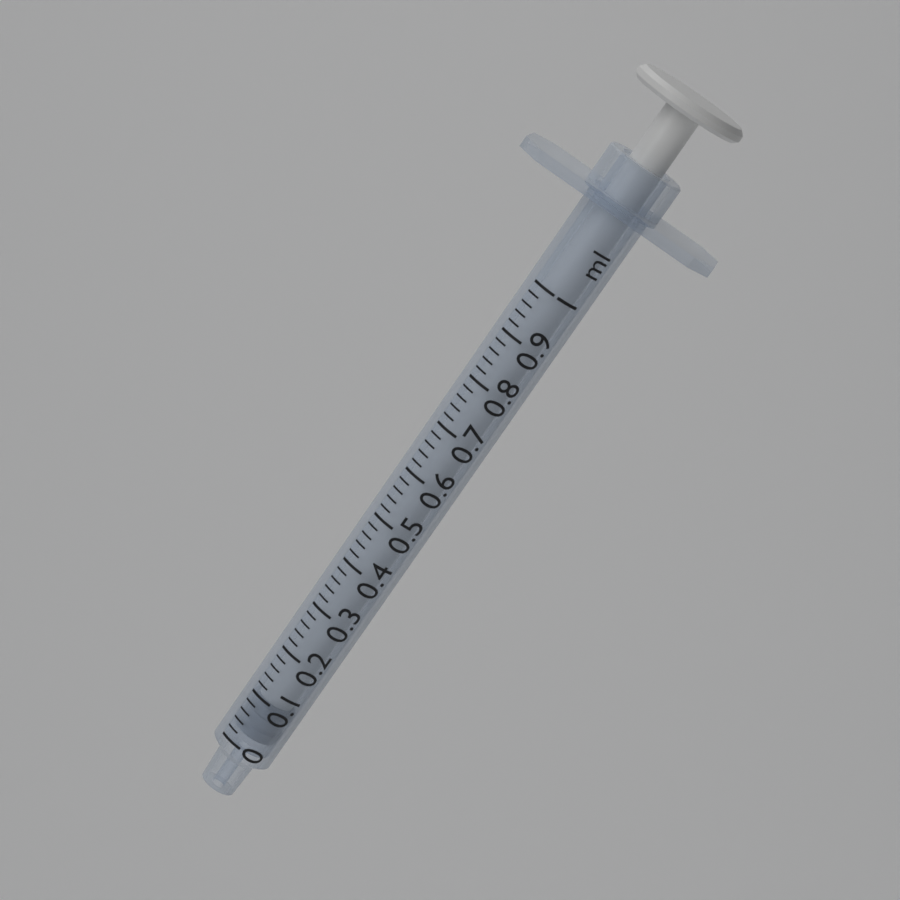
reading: 0.02 ml
